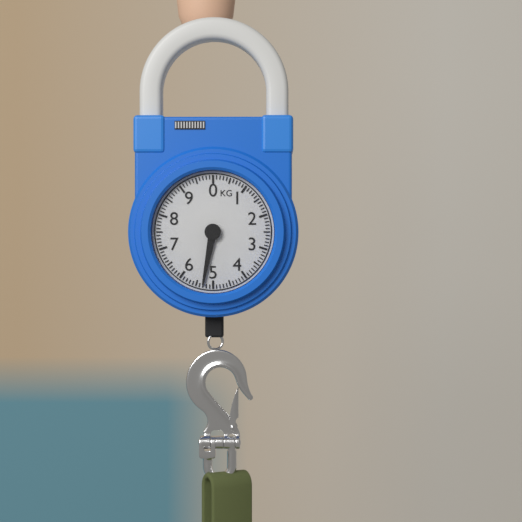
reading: 5.3 kg
